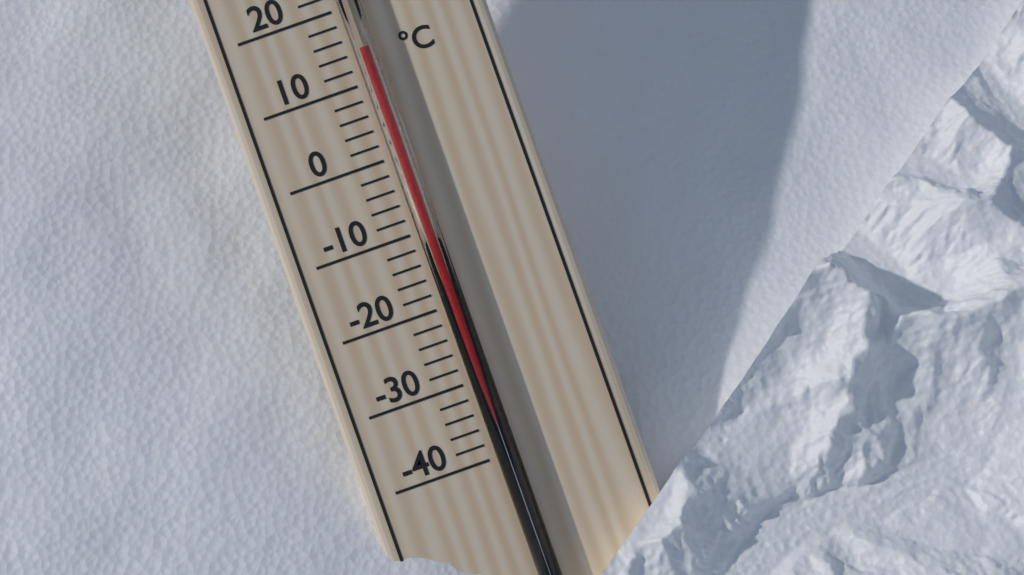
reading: 14 °C
